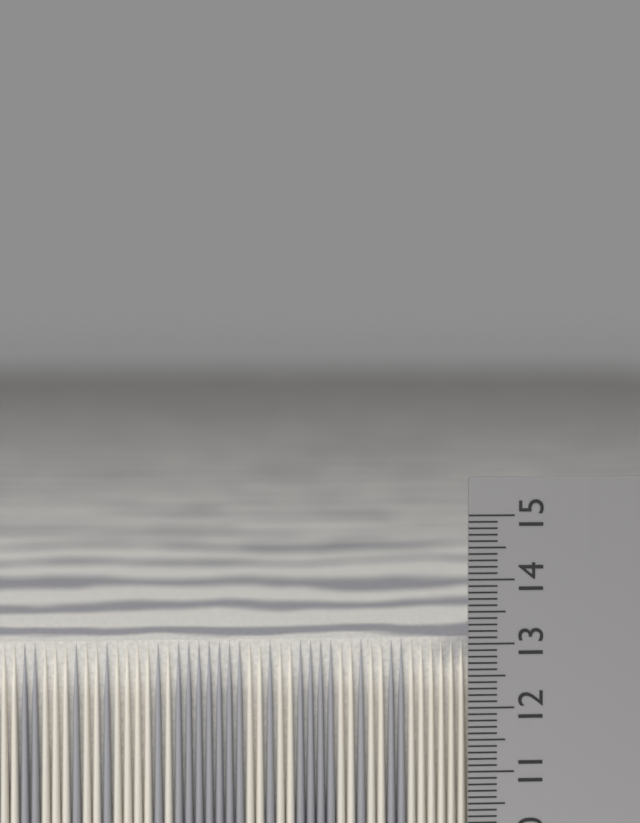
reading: 13.0 cm
